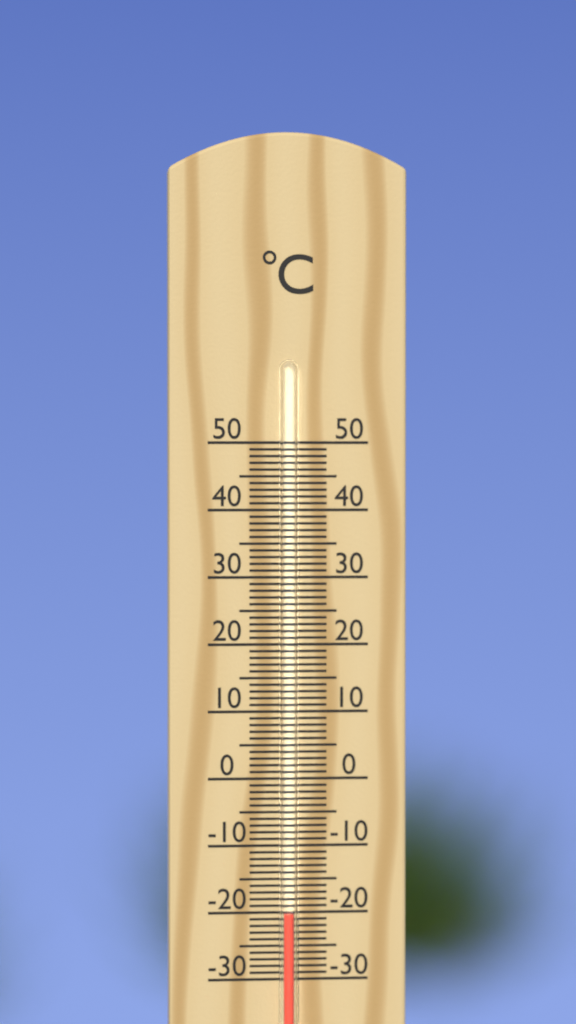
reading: -20 °C
